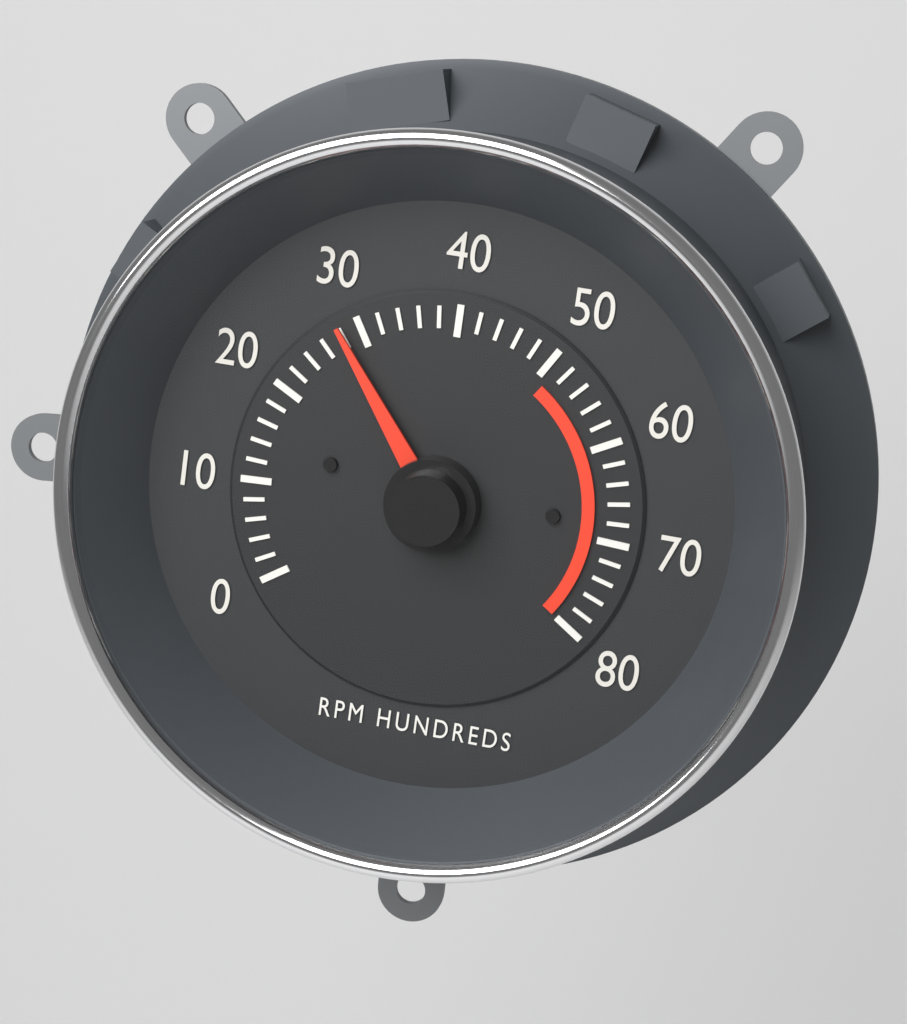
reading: 2800 RPM
